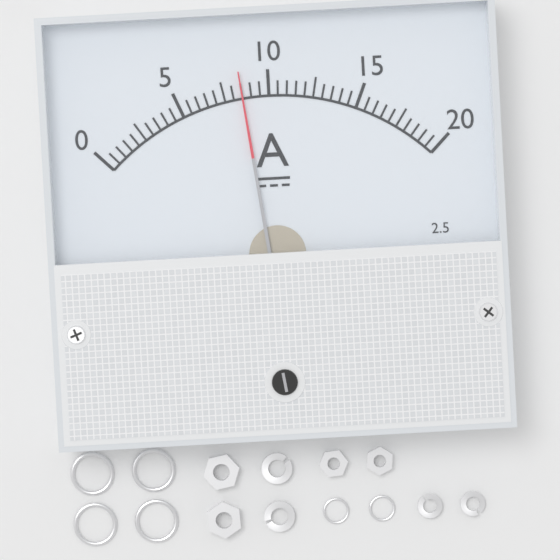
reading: 8.5 A
